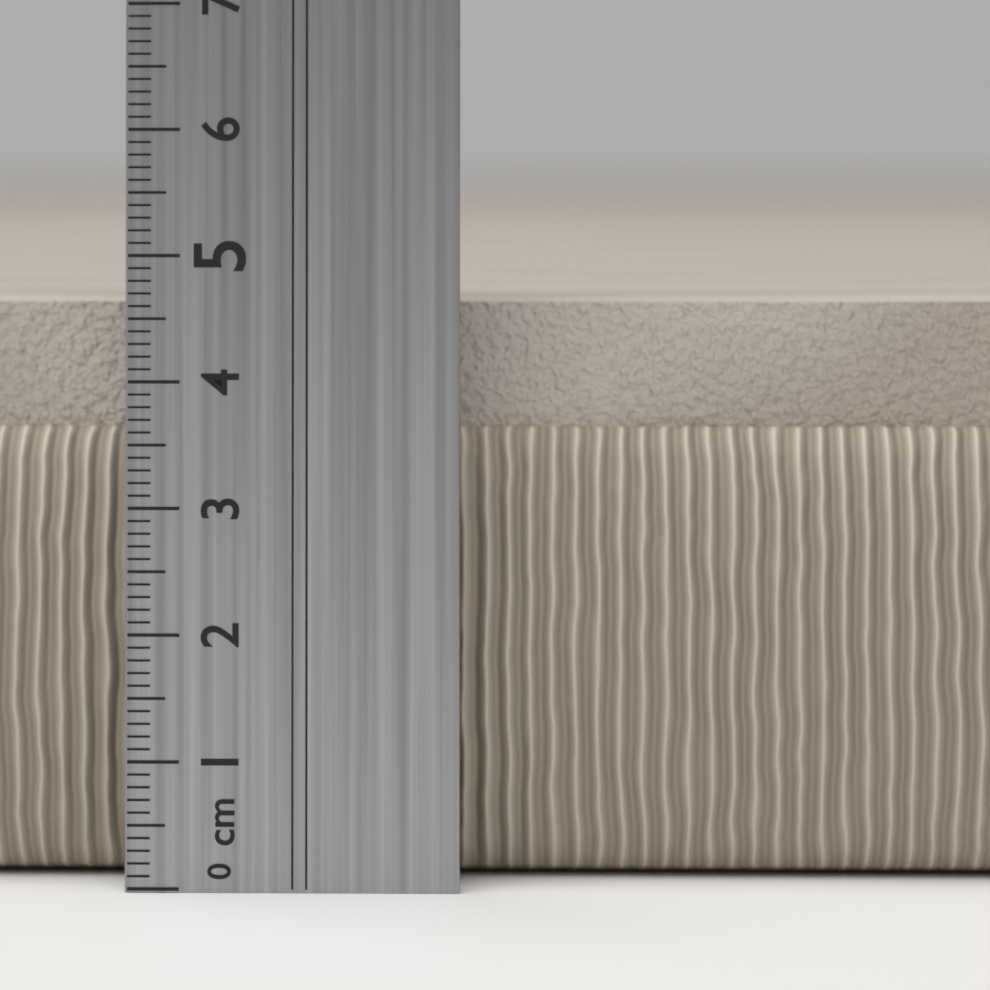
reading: 4.6 cm
